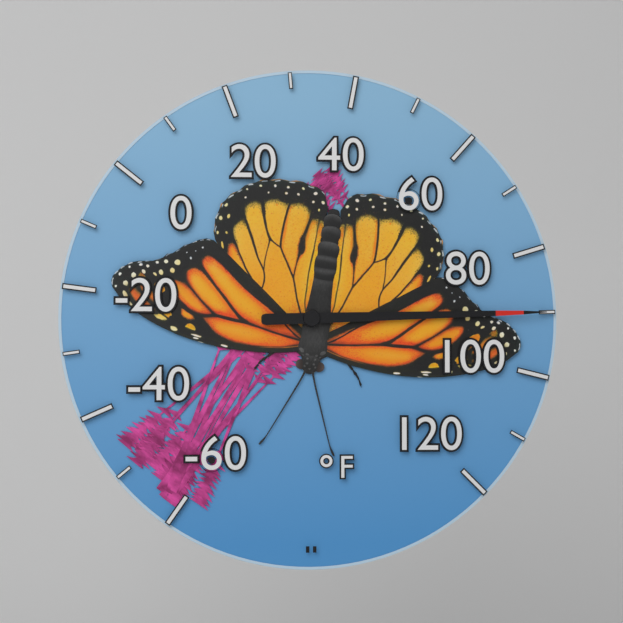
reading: 90 °F
